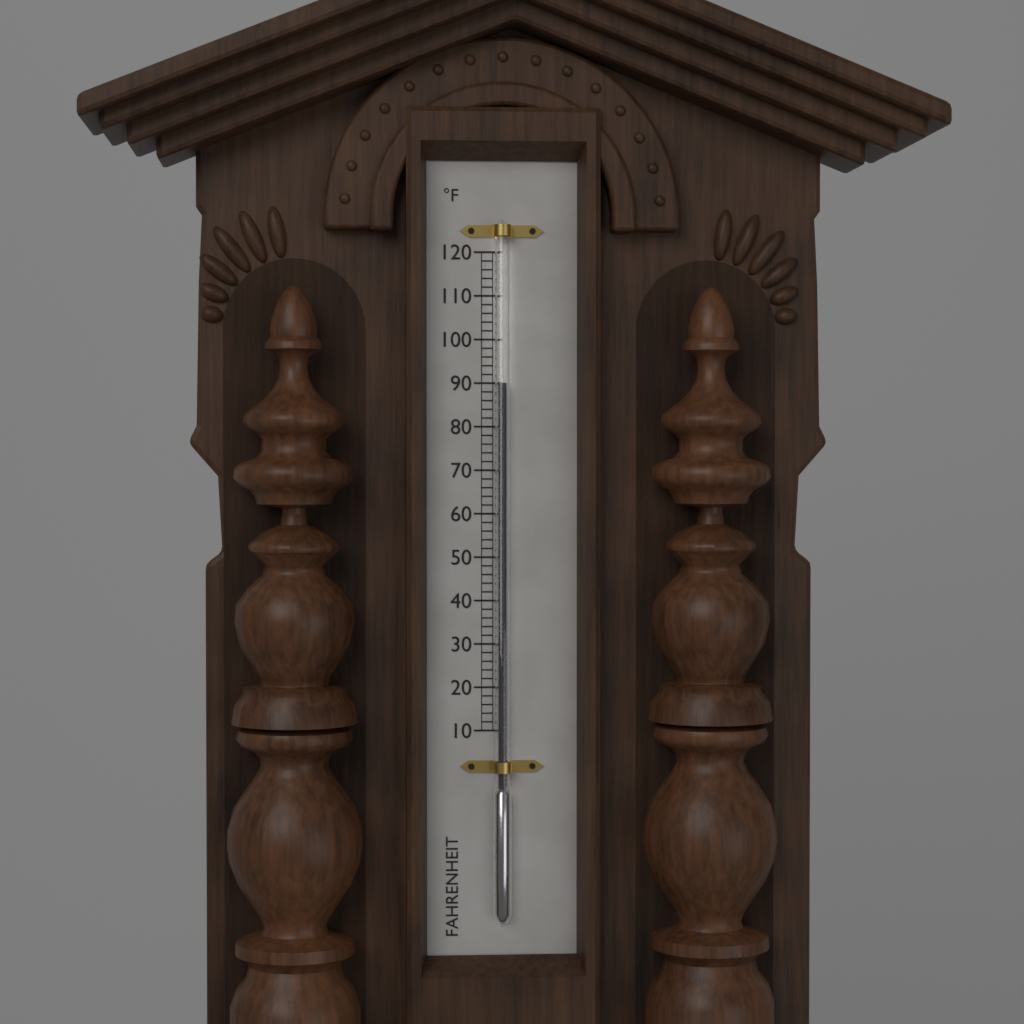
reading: 90 °F
